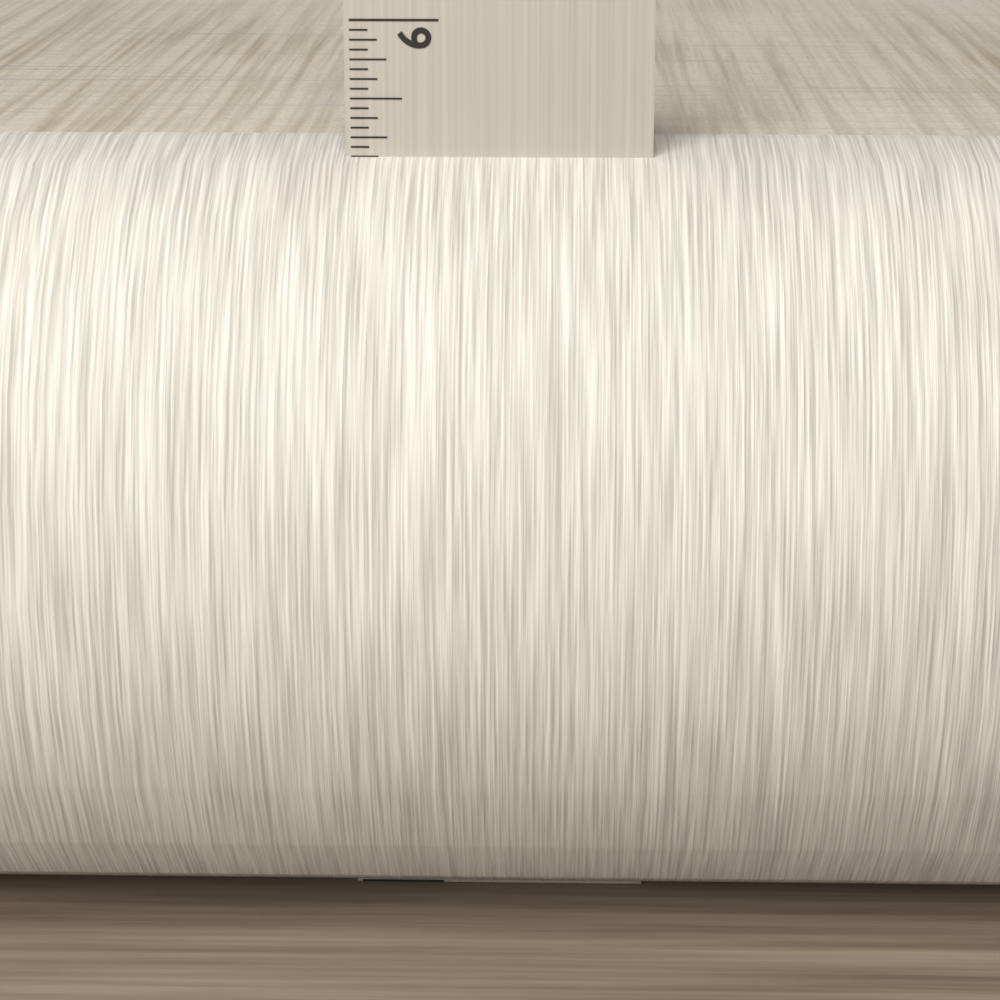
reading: 5.1875 in
